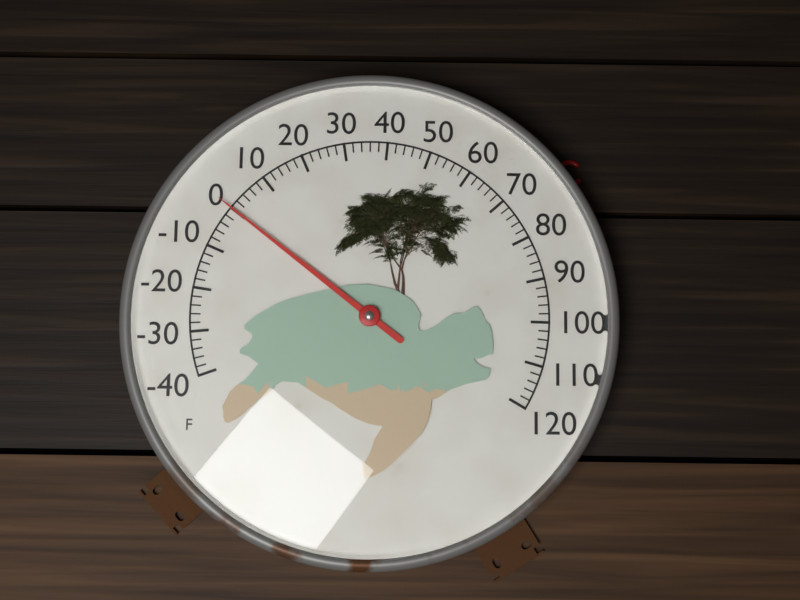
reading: 0 °F
